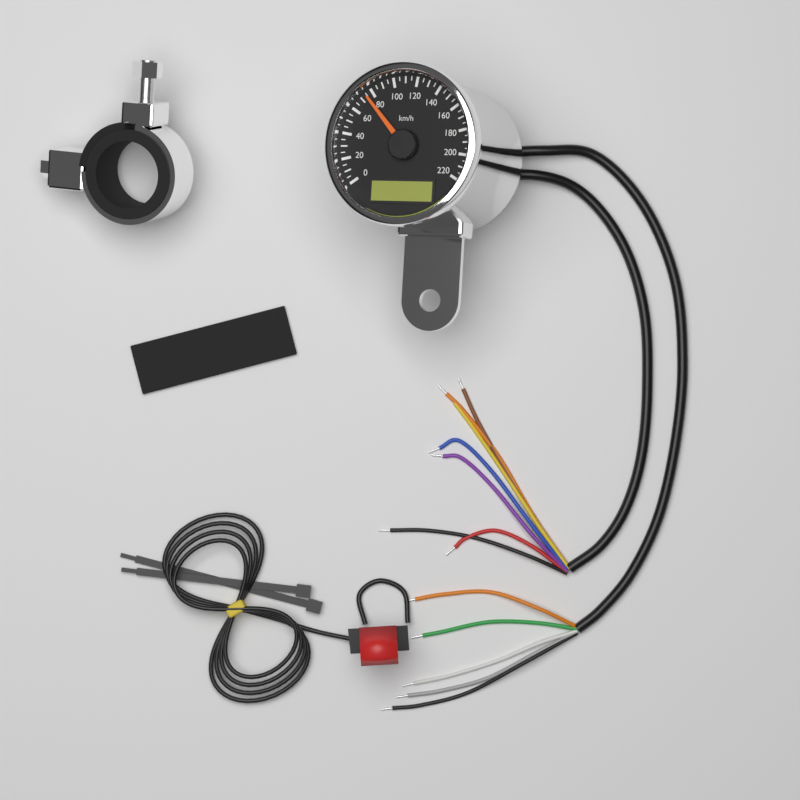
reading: 75 km/h
